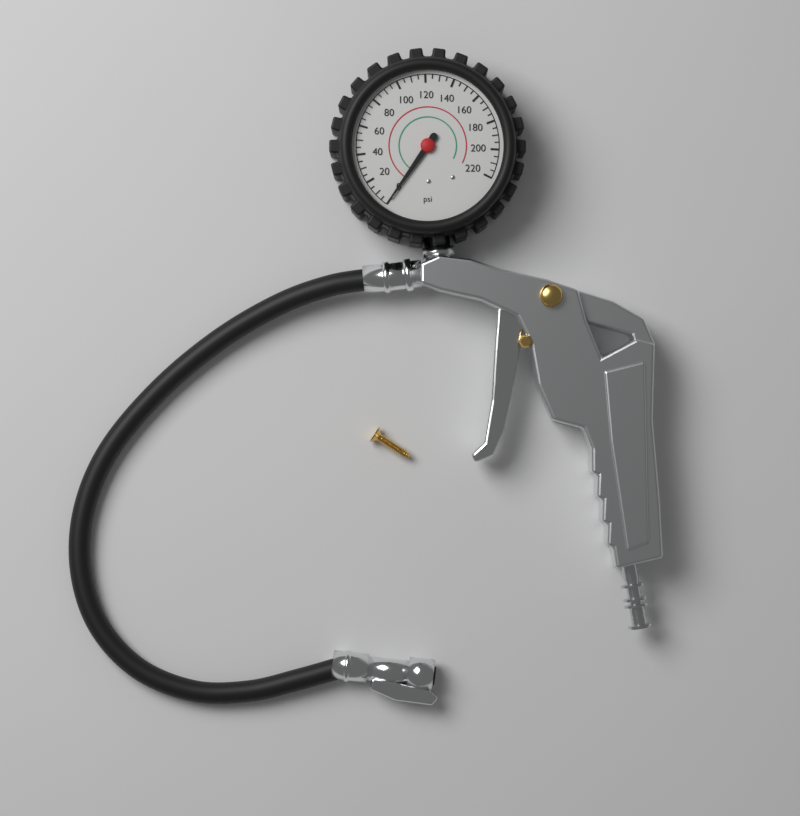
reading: 0 psi
